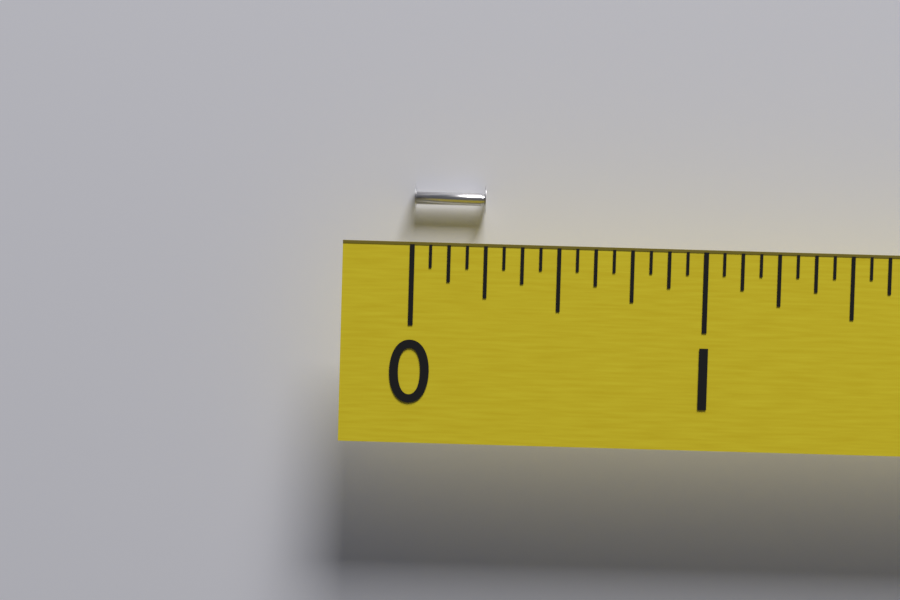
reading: 0.2500 (no unit)
